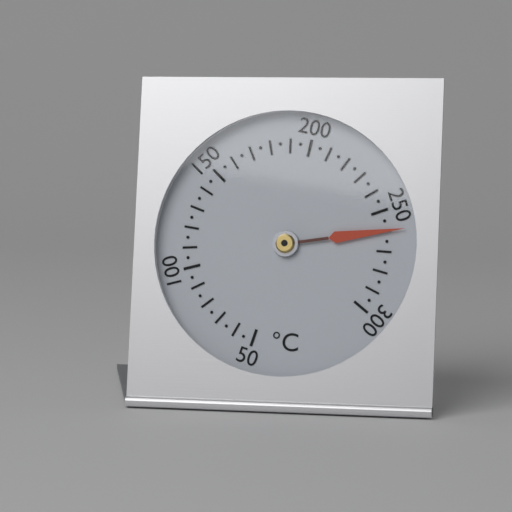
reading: 260 °C
